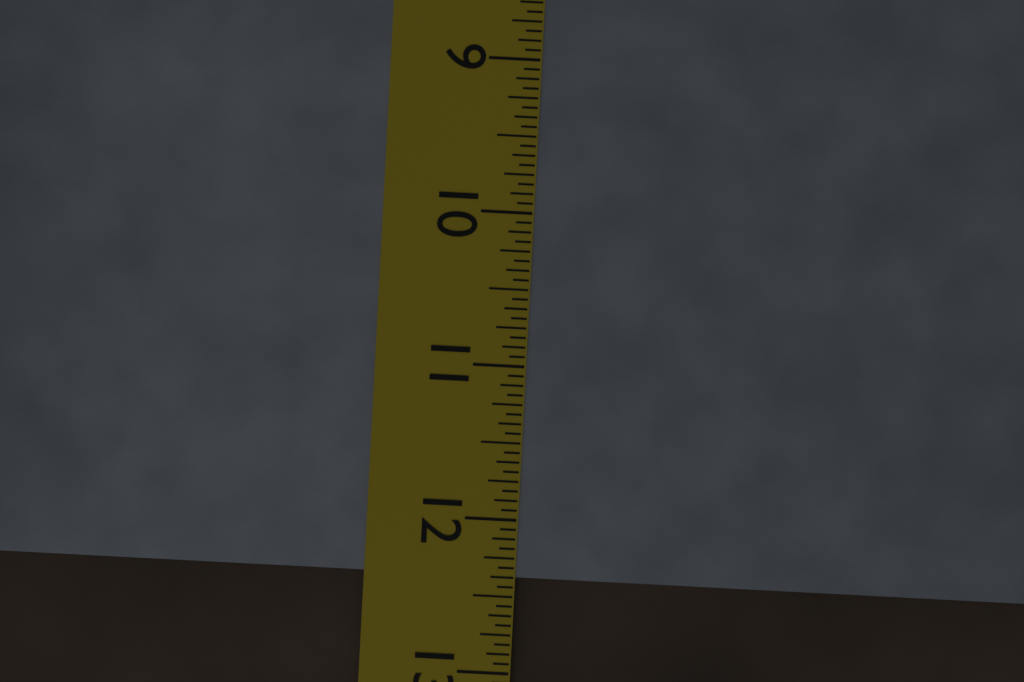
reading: 12.3750 in
